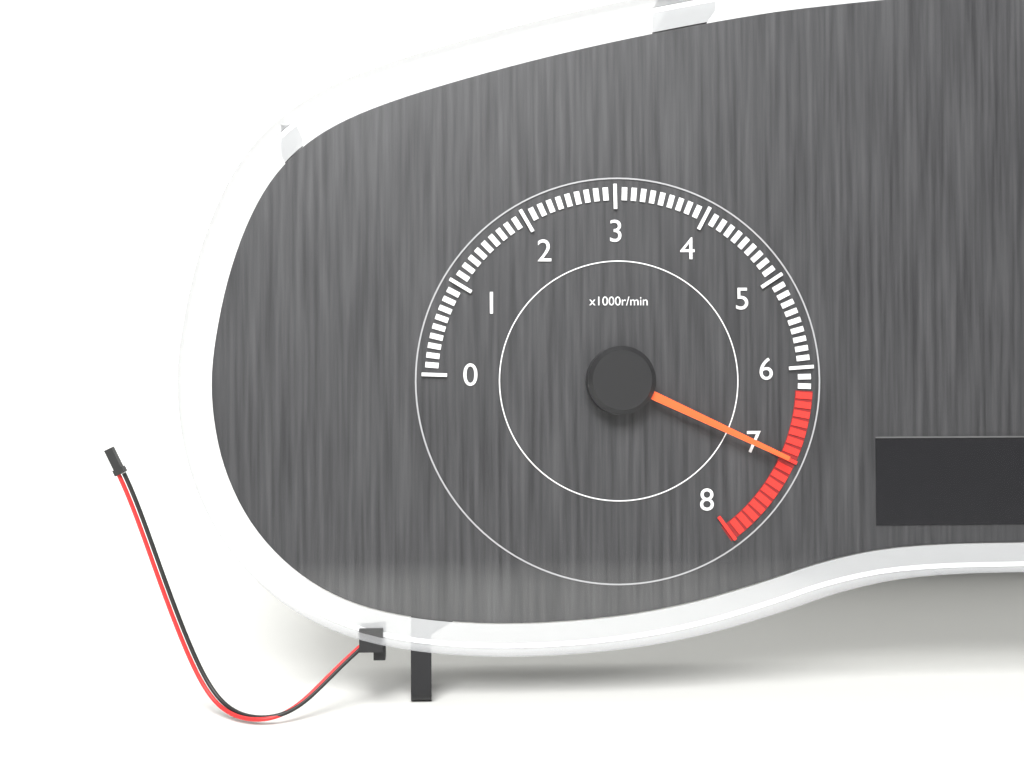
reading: 7000 r/min
